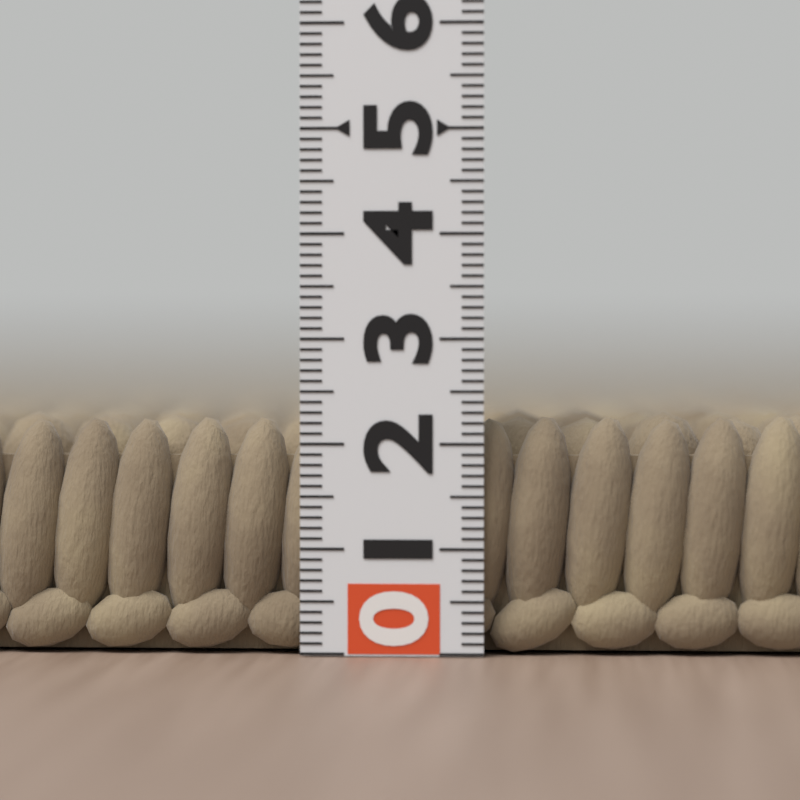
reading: 2.3 (no unit)
